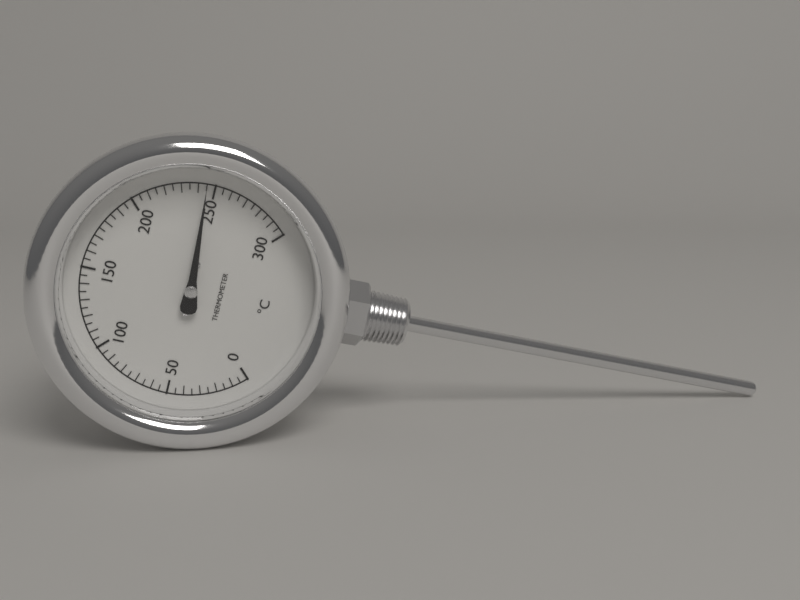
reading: 245 °C
